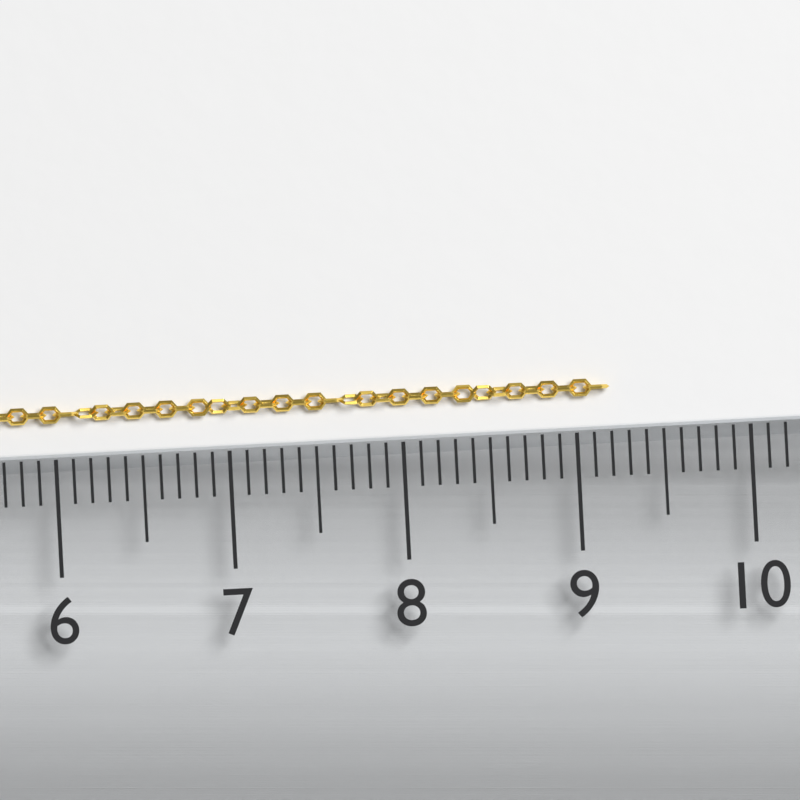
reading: 9.2 (no unit)
